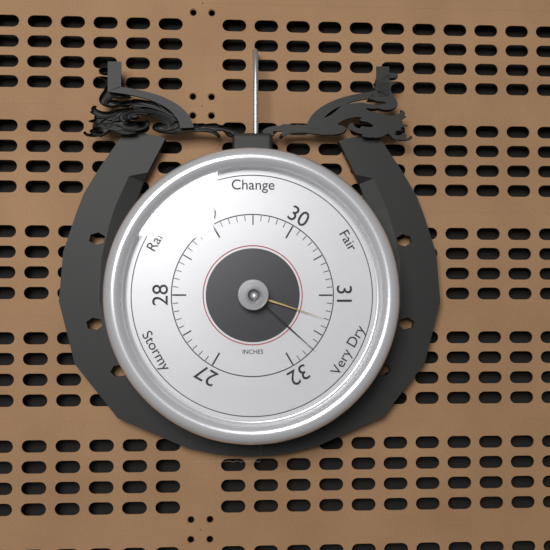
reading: 31.7 inHg
